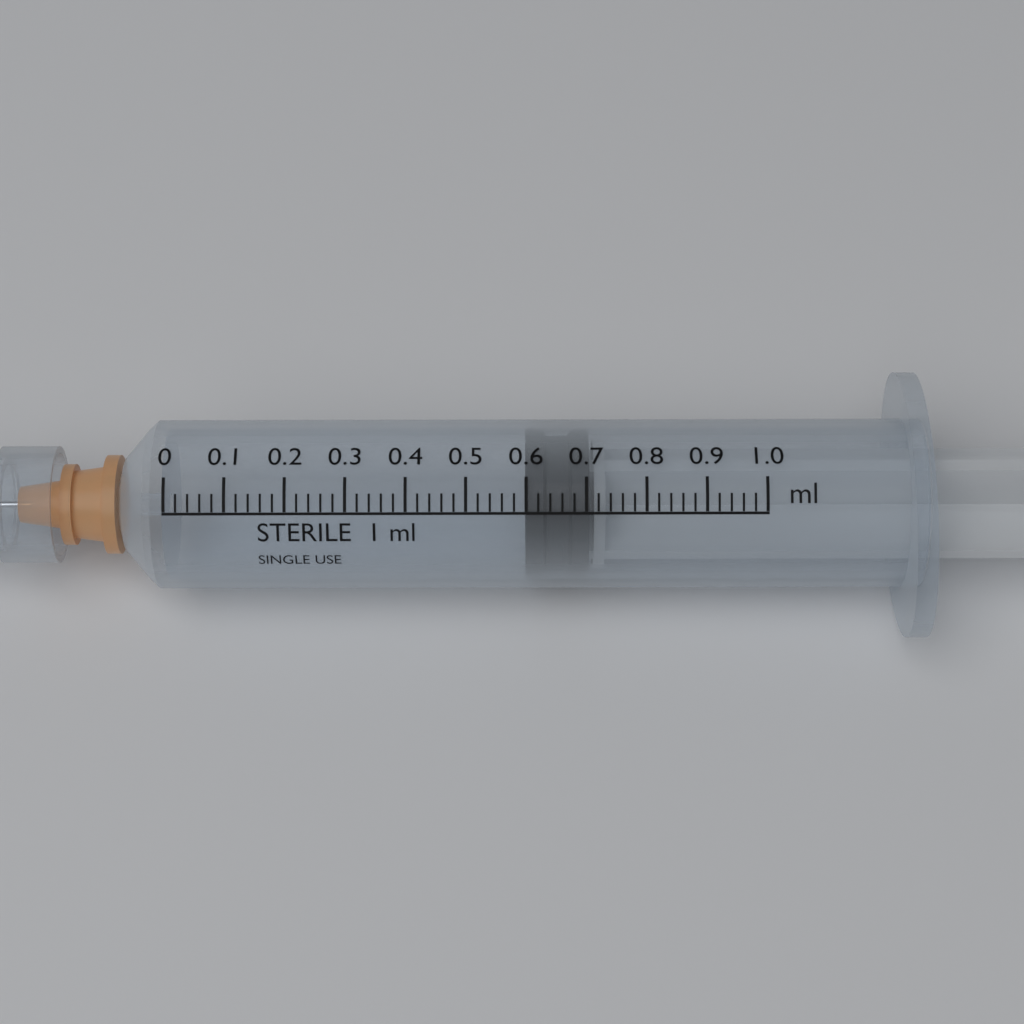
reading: 0.60 ml
